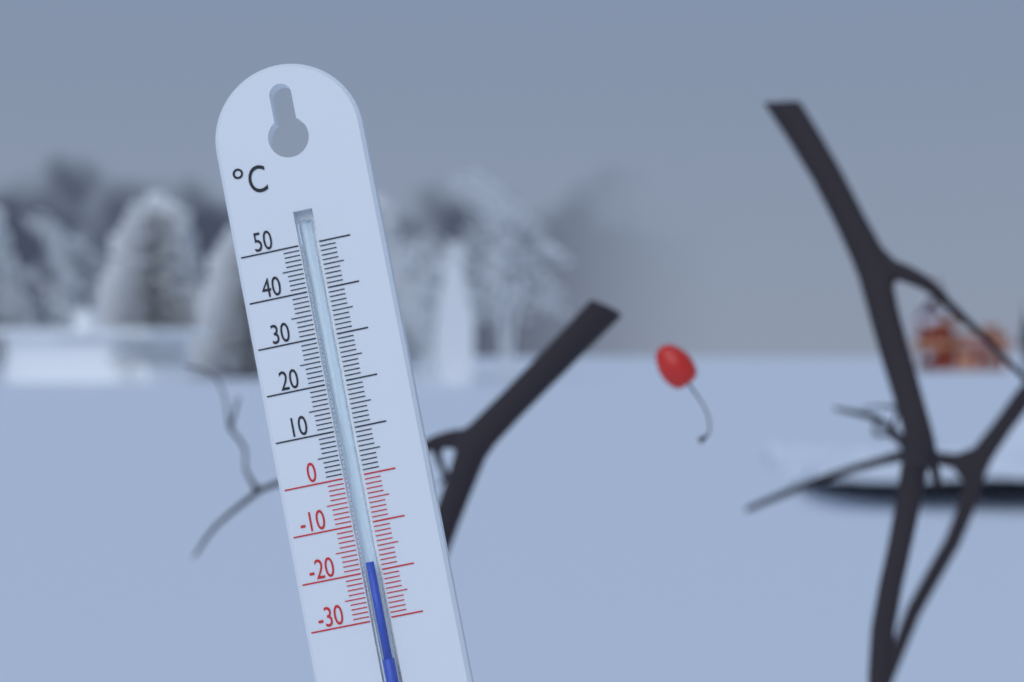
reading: -18 °C
